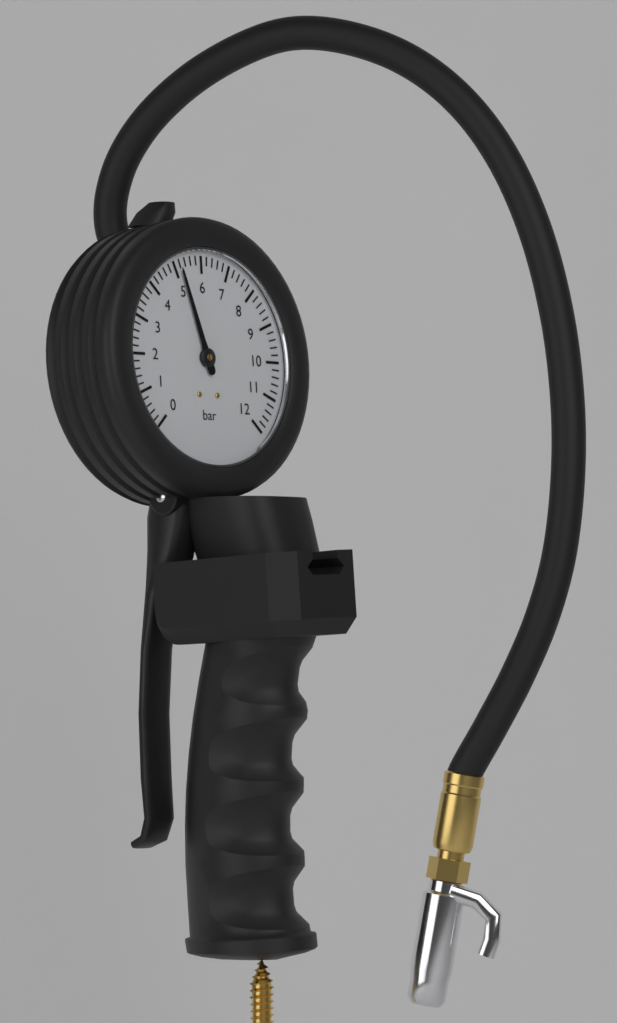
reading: 5.2 bar
